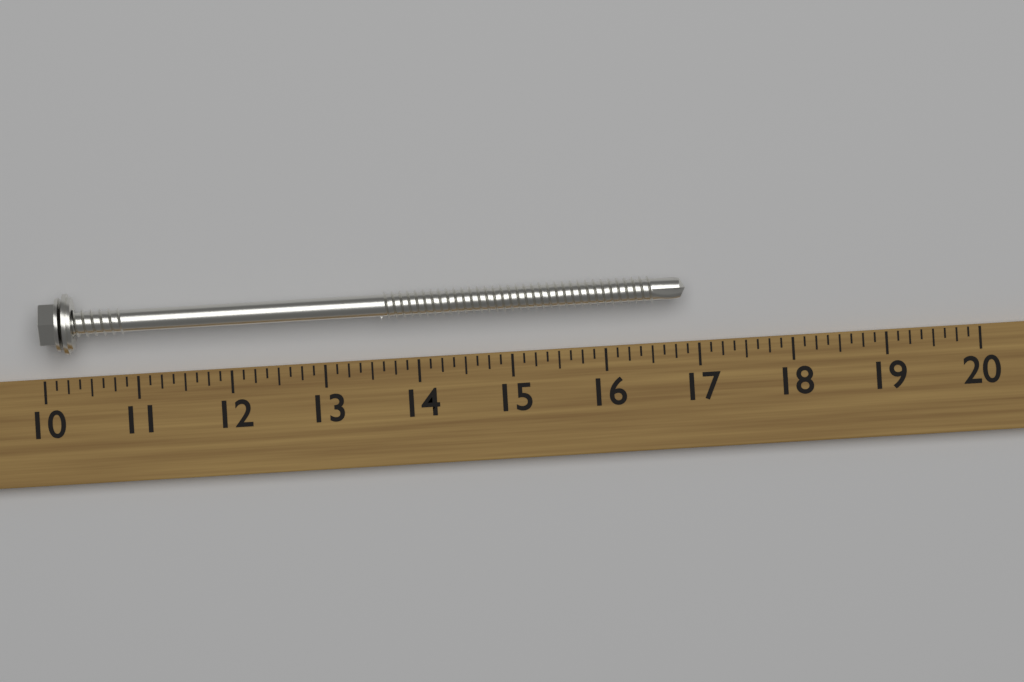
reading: 16.875 (no unit)
